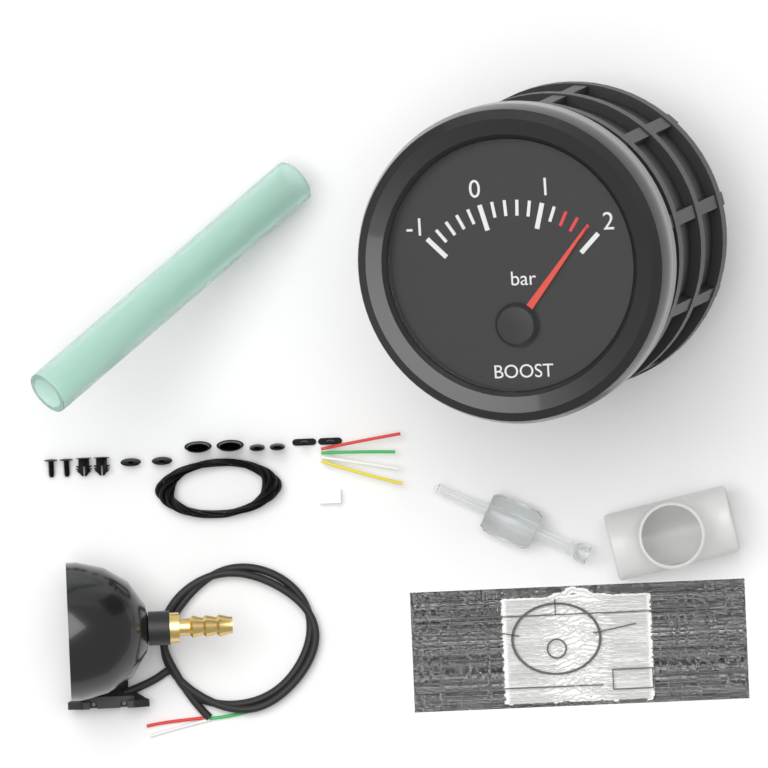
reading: 1.8 bar
